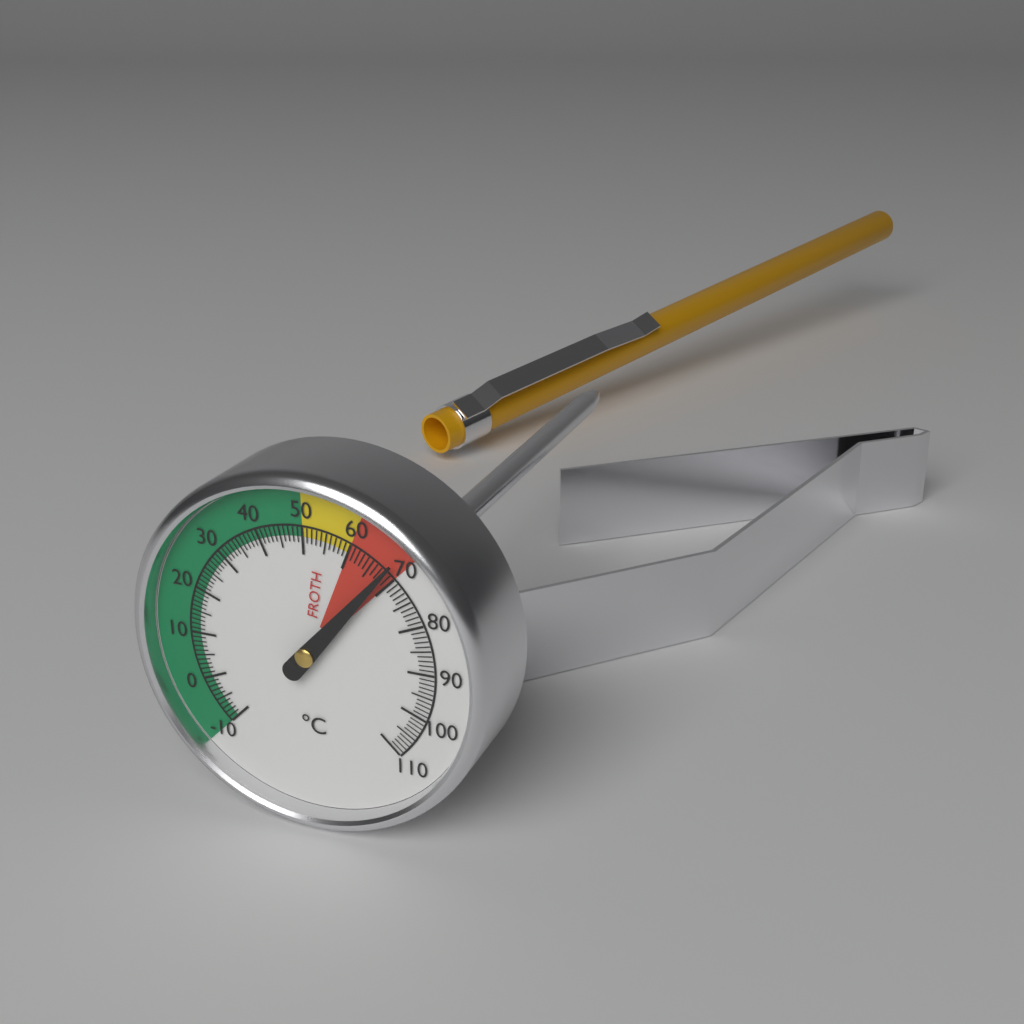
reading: 68 °C
